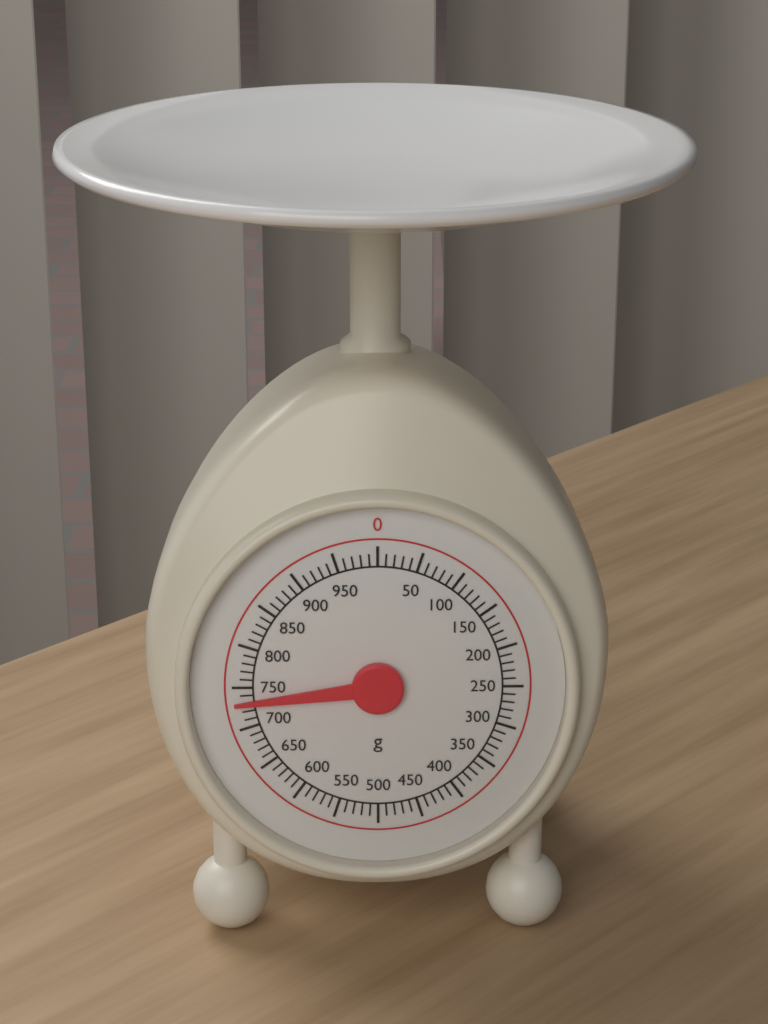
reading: 730 g
